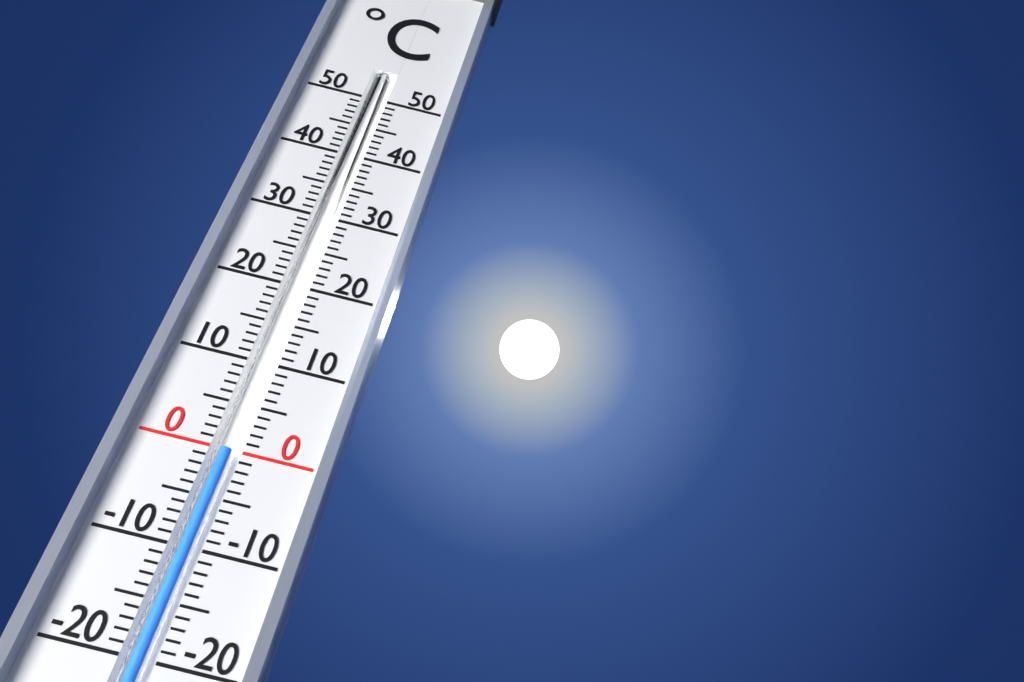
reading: 0 °C
